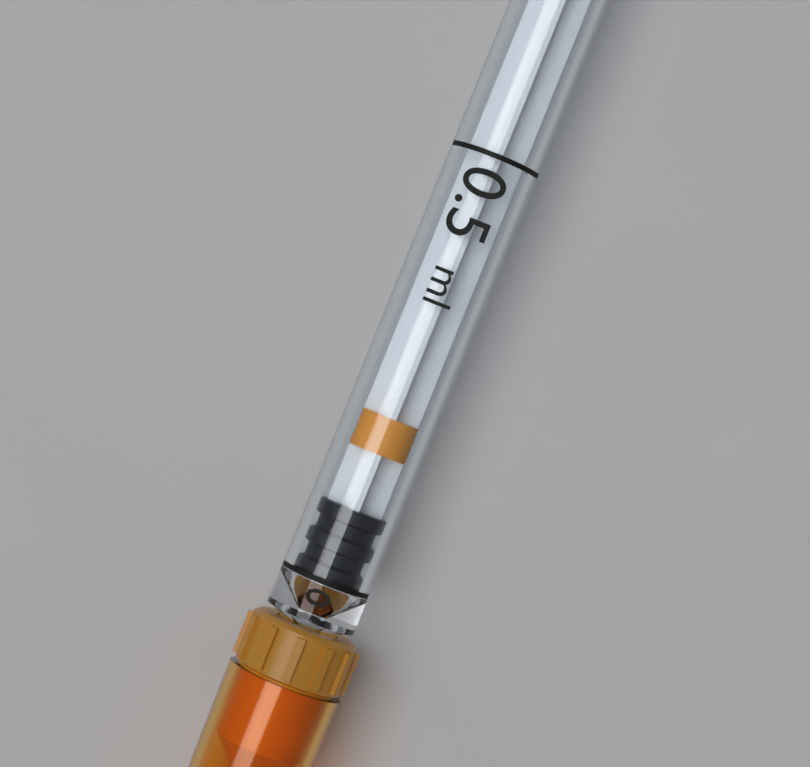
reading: 0.0 ml
